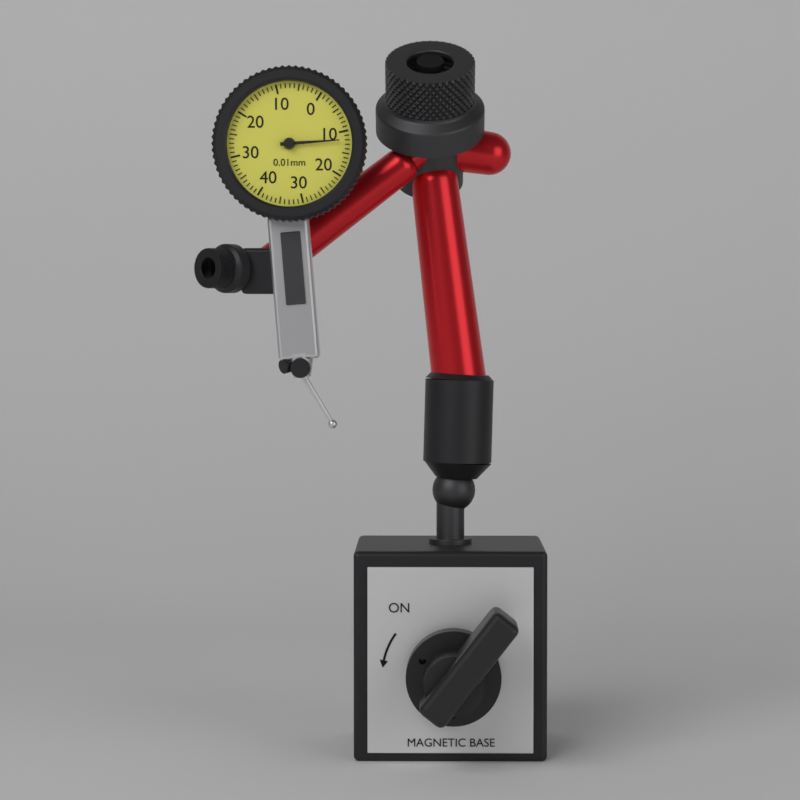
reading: 0.12 mm
